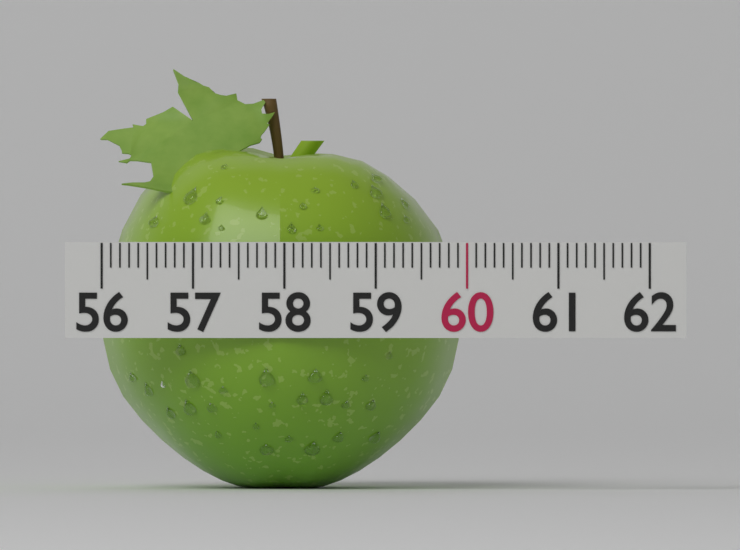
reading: 59.9 (no unit)
